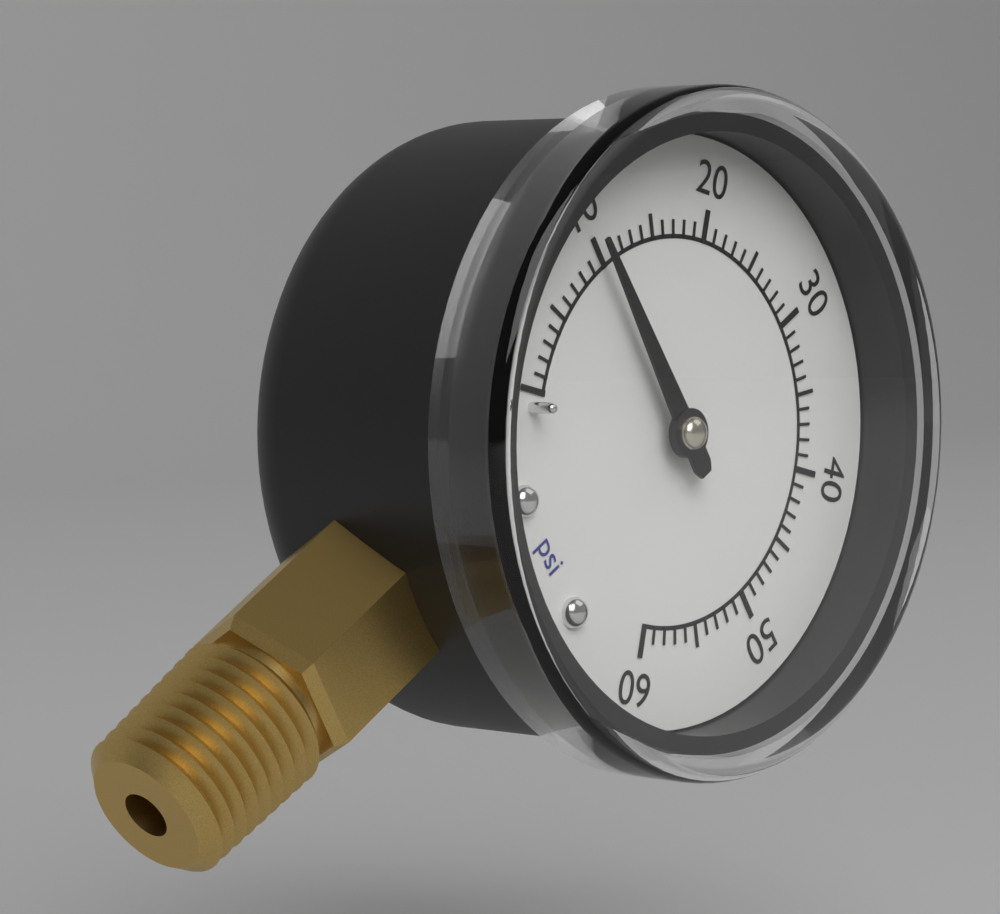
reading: 10 psi
